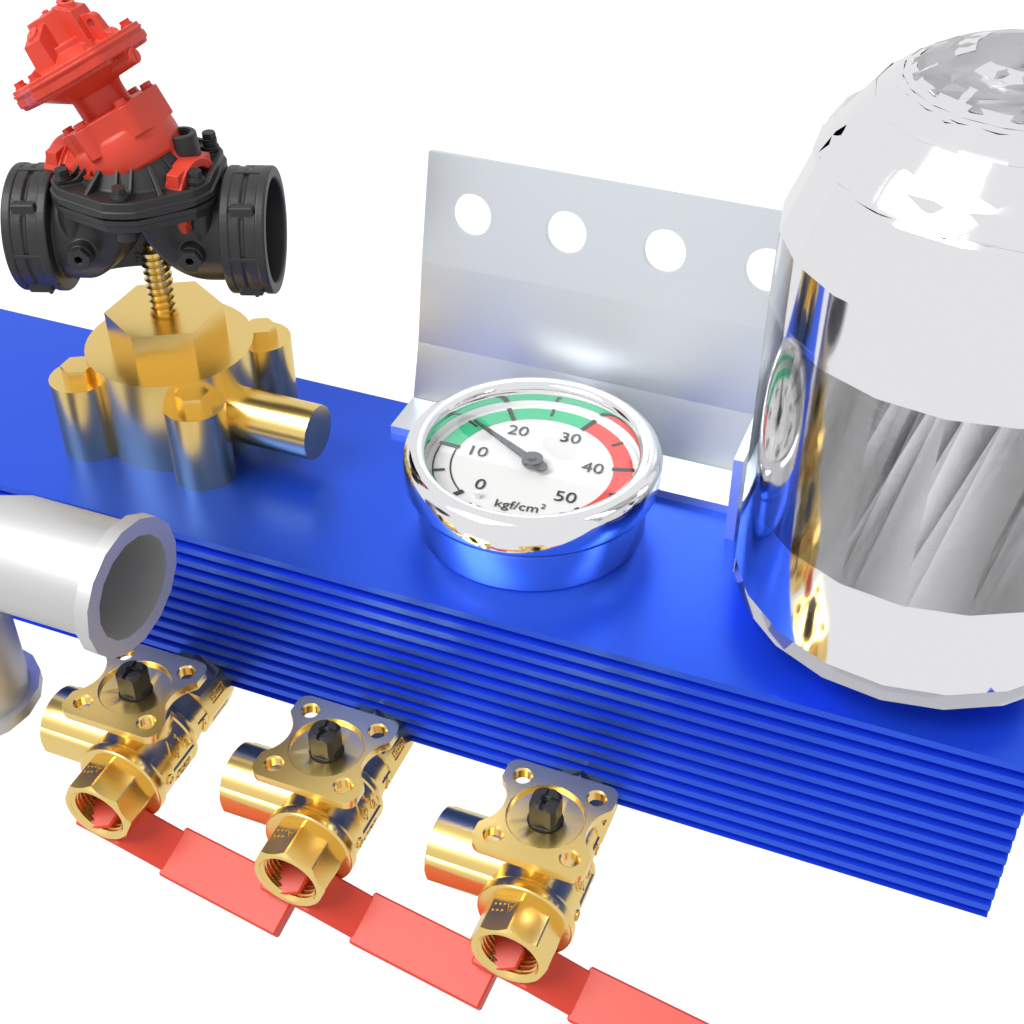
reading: 15 kgf/cm²
